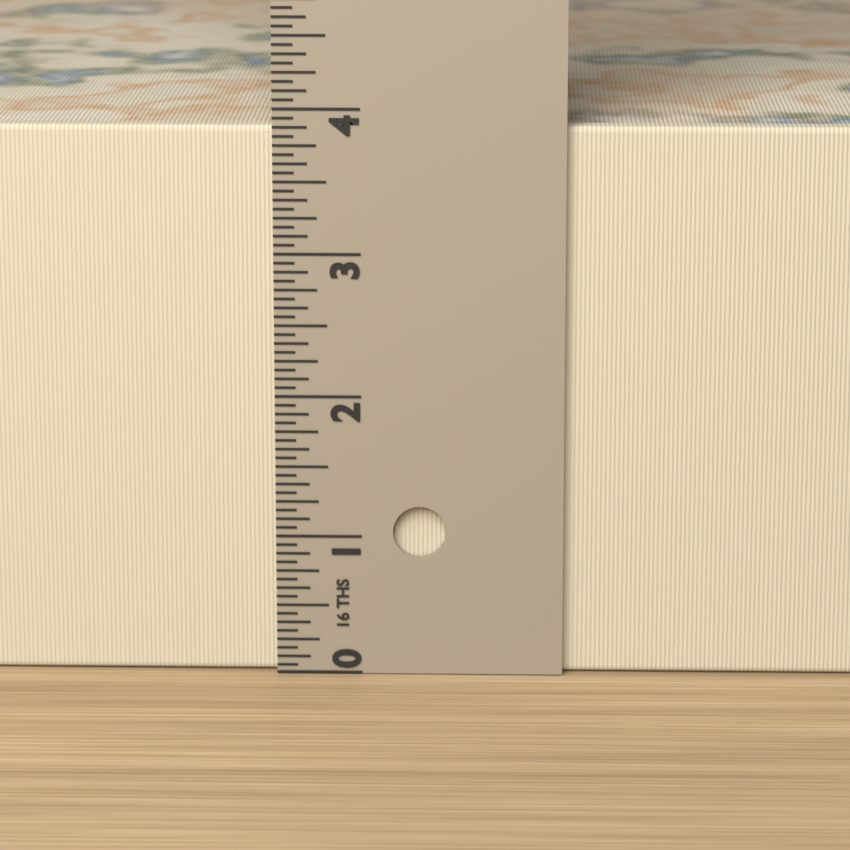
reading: 3.8750 in
